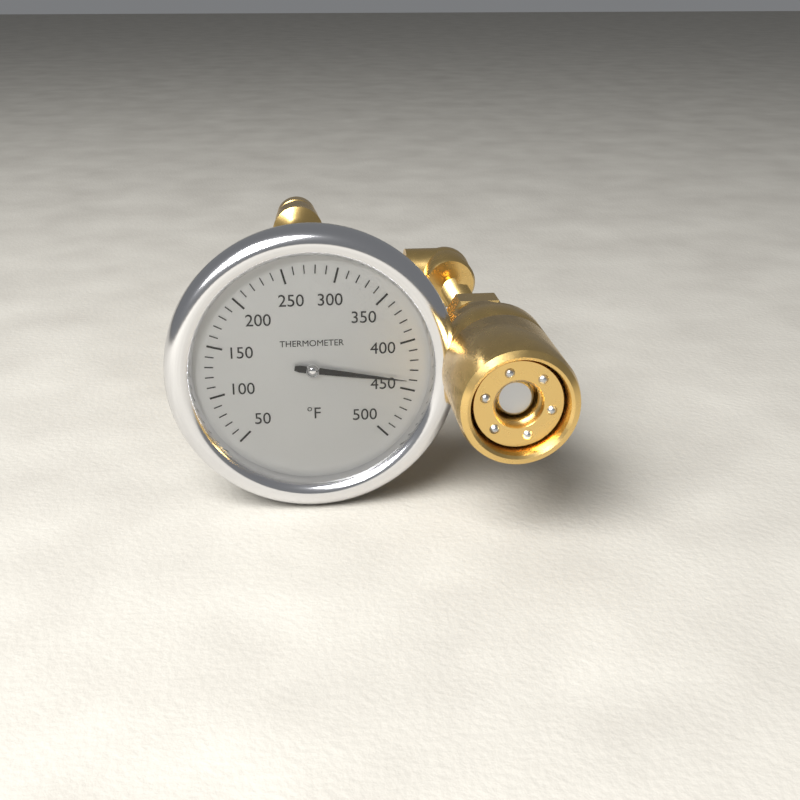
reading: 440 °F
